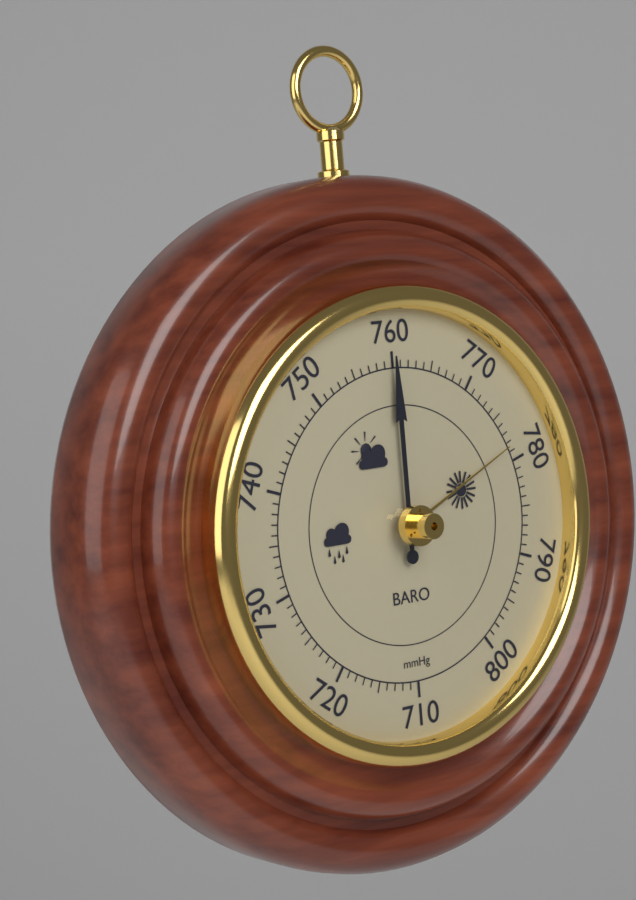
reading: 760 mmHg
